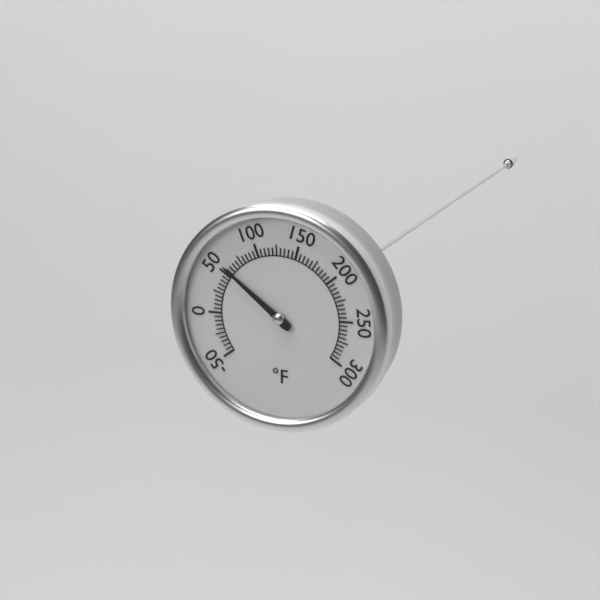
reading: 55 °F
